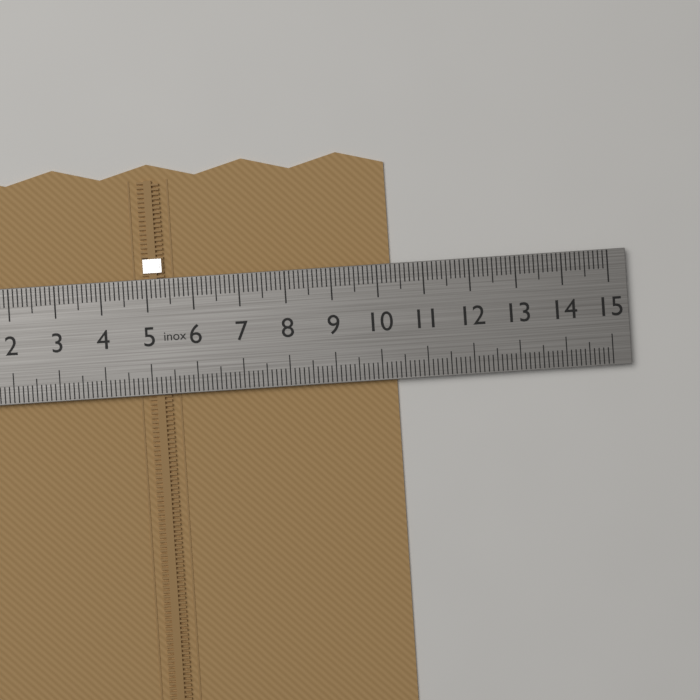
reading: 10.3 cm
